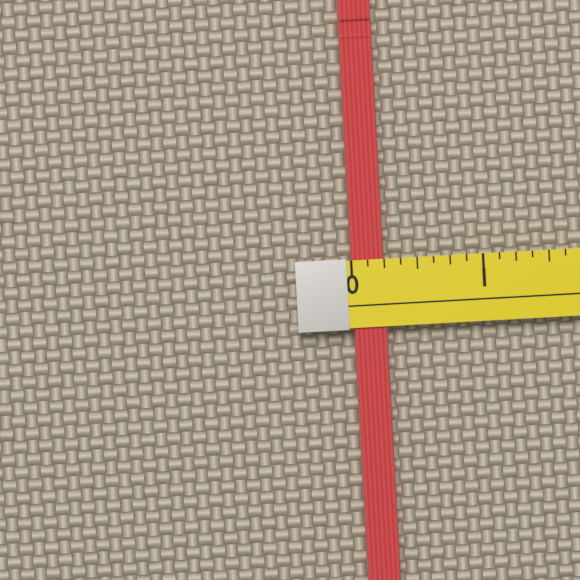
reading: 0.250 (no unit)
